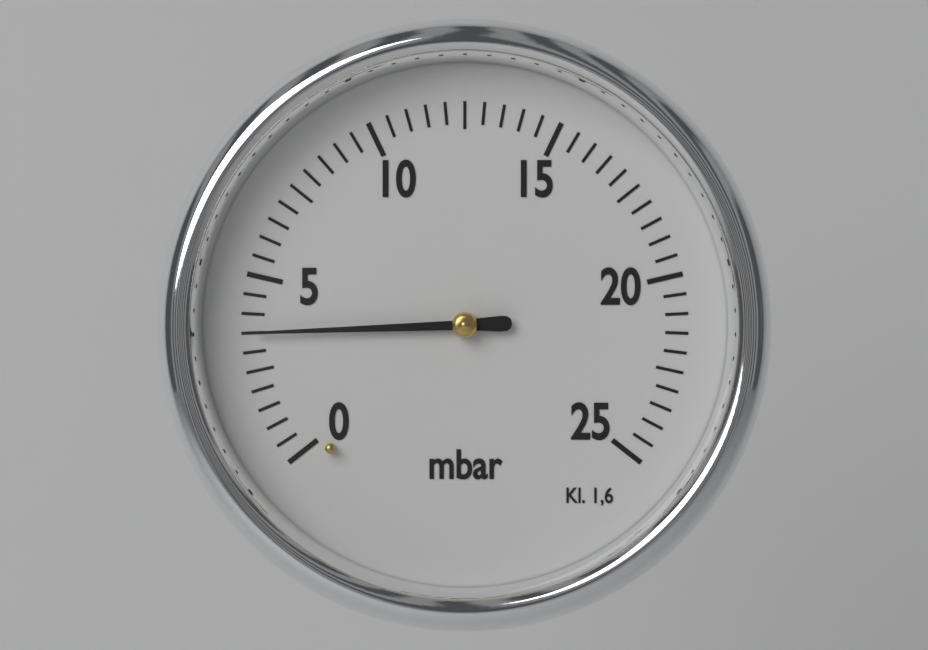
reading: 3.5 mbar
